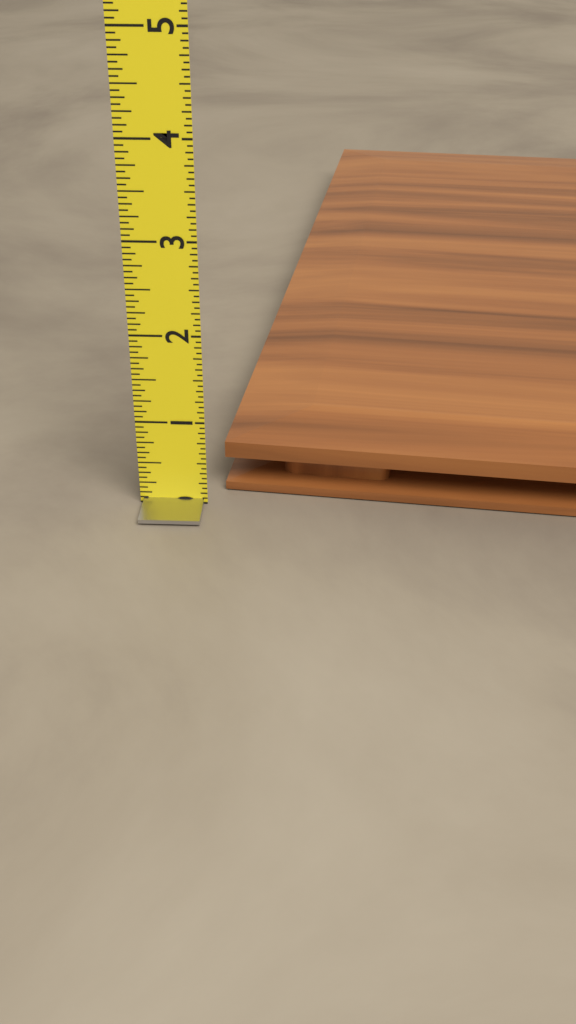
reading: 0.6875 (no unit)
